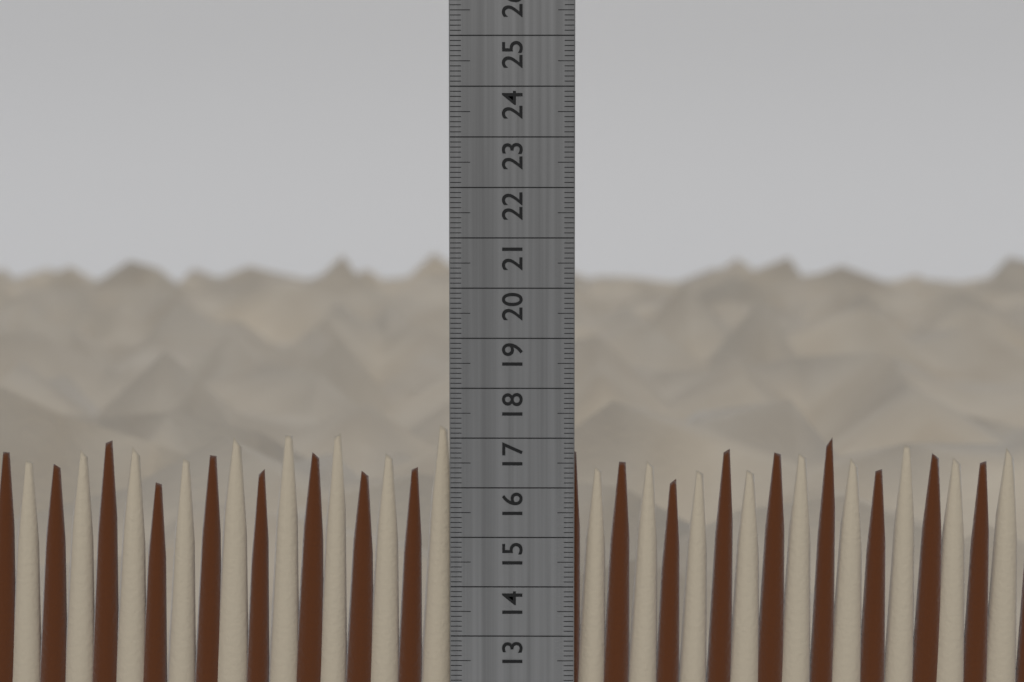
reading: 17.3 cm
